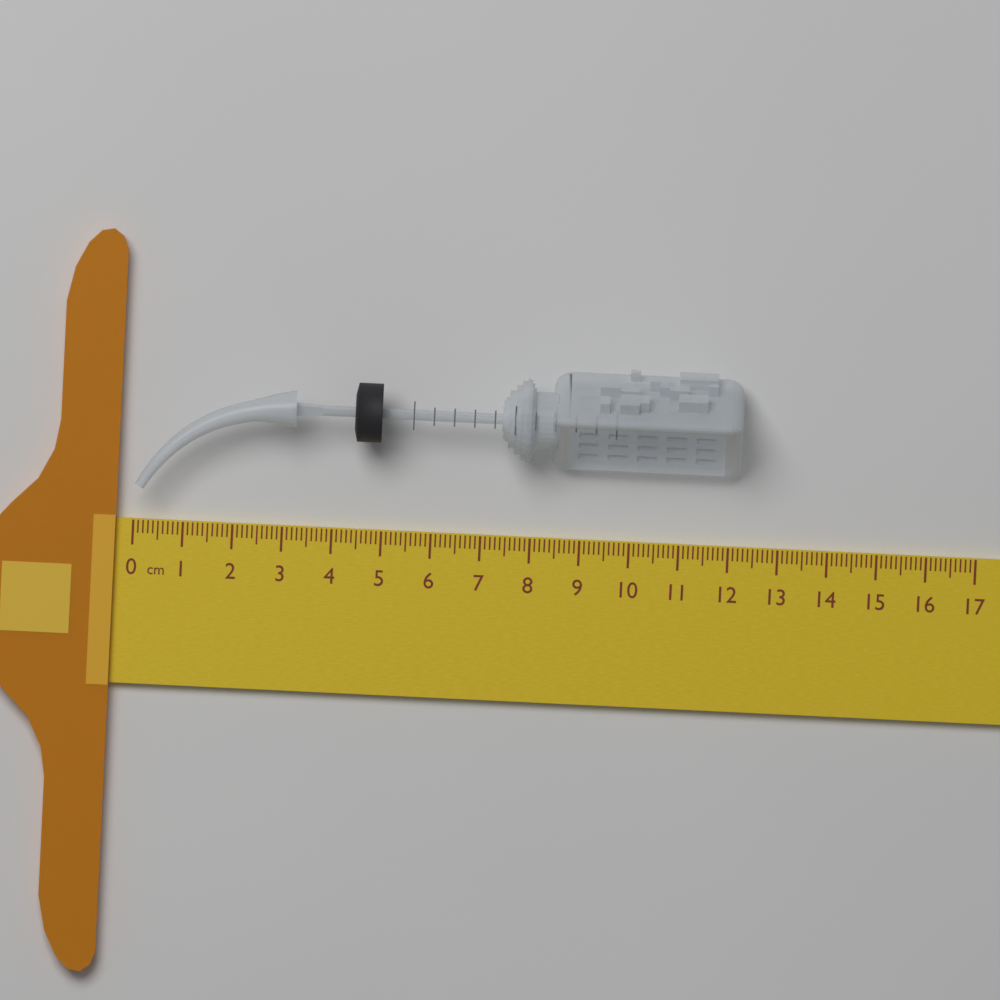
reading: 12.2 cm
